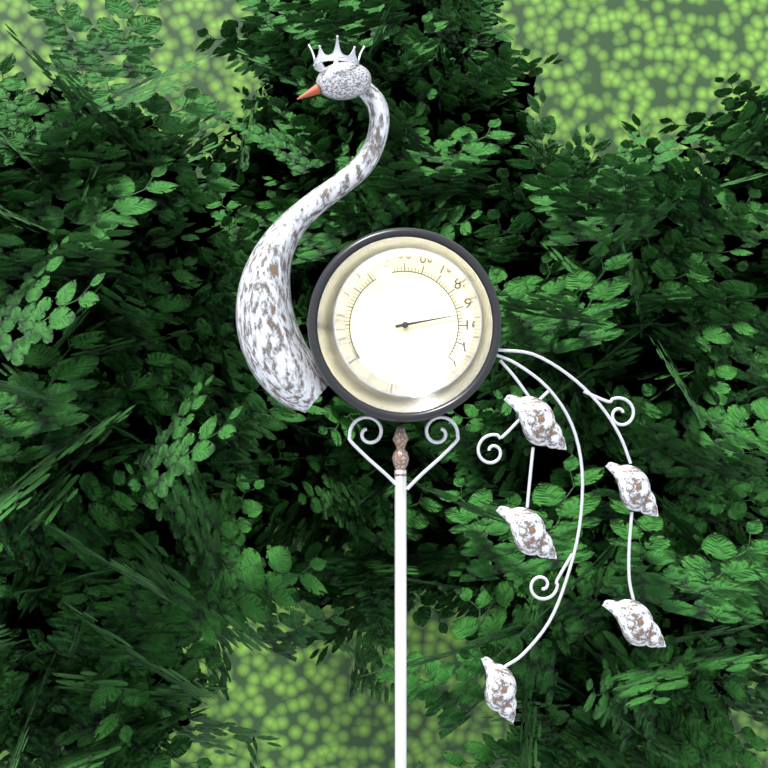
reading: 94 °F
